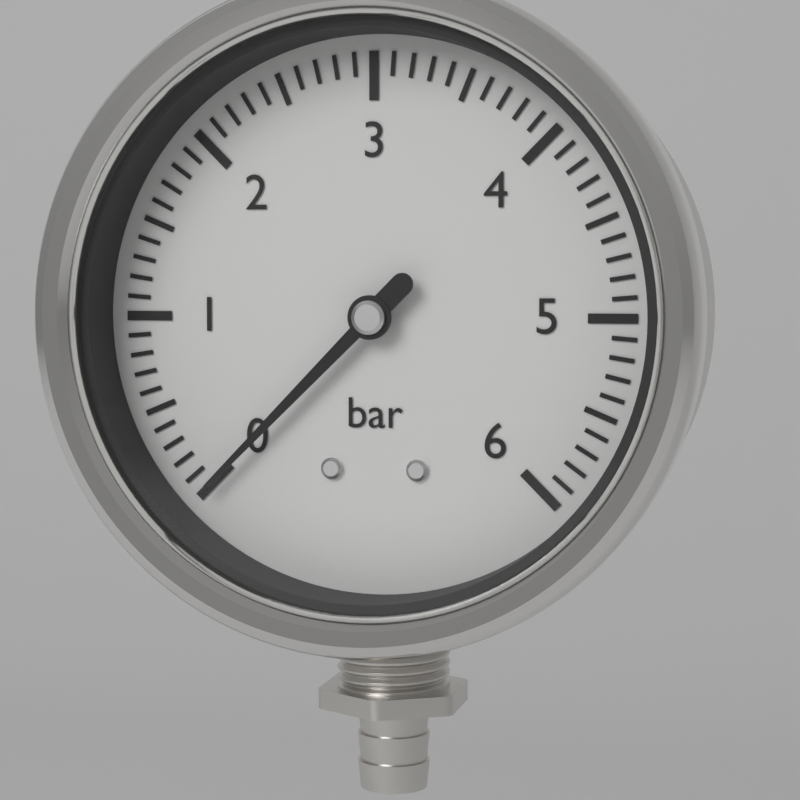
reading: 0.0 bar
